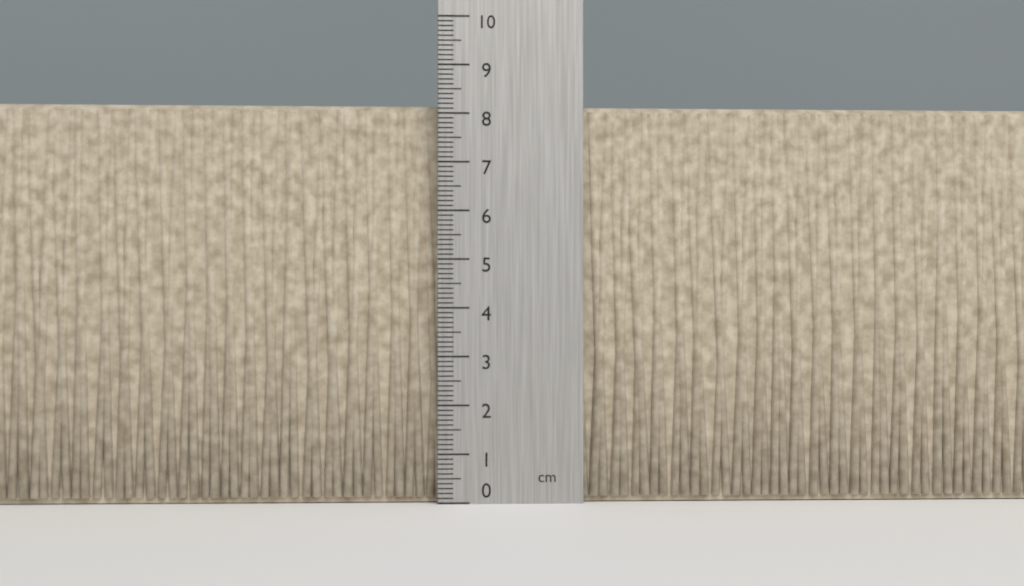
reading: 8.2 cm
